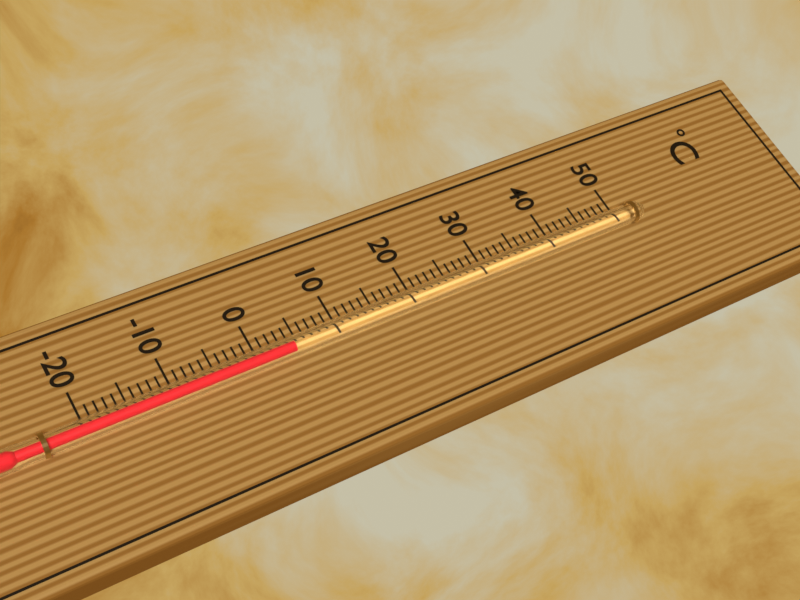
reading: 4 °C
